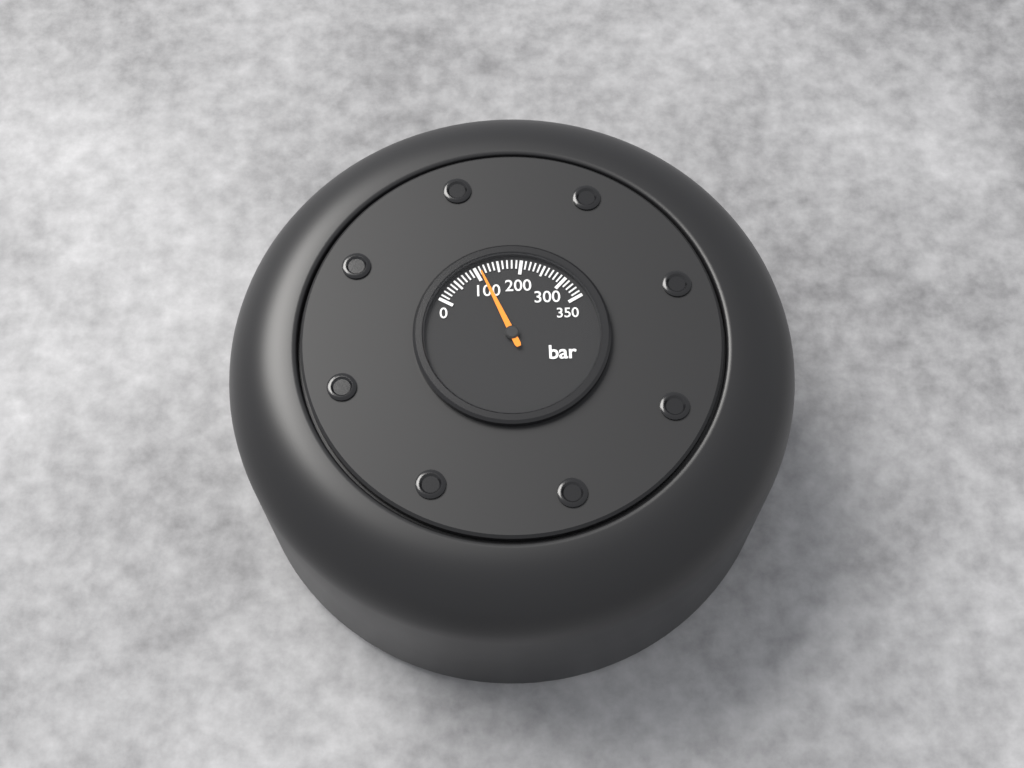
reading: 110 bar
